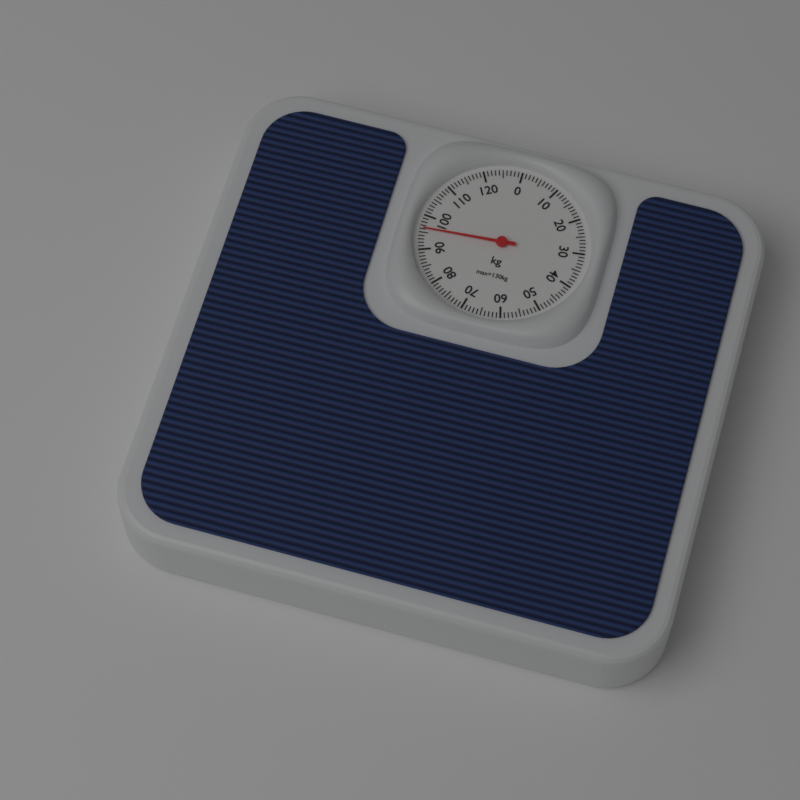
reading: 96 kg
